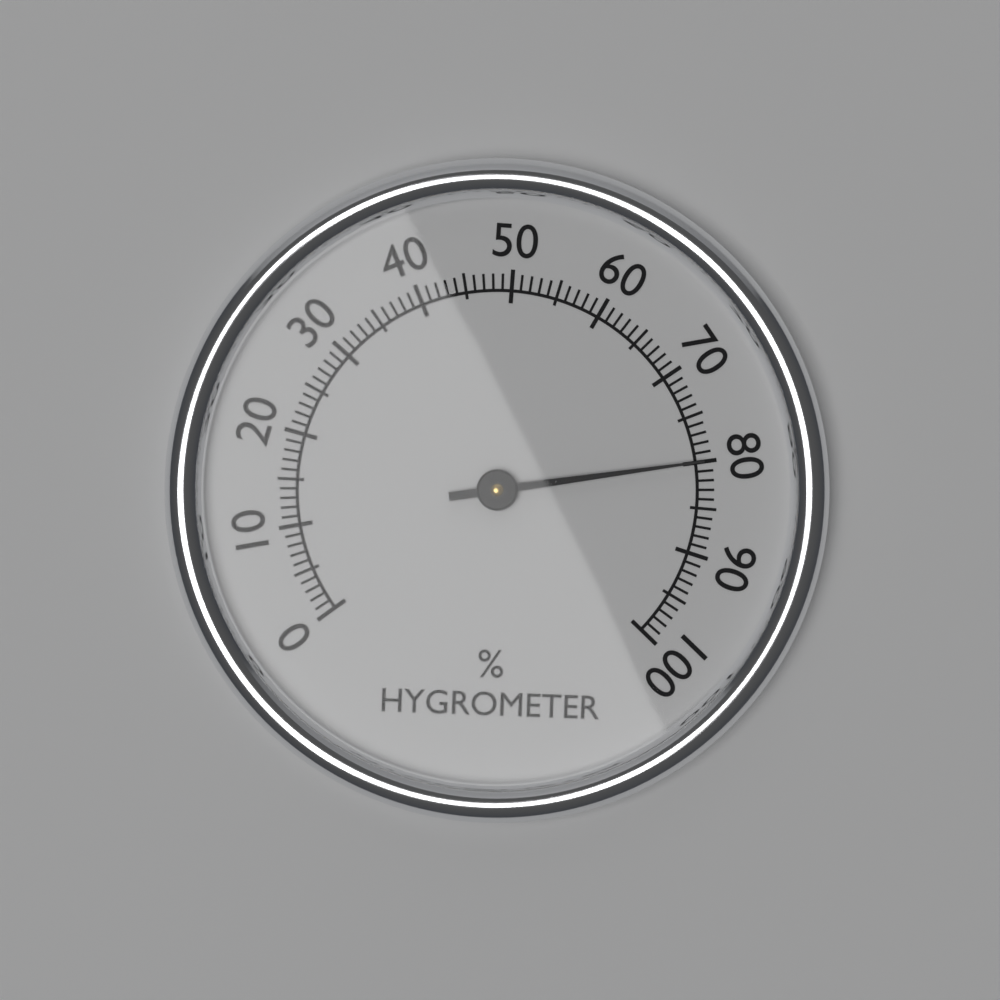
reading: 80 %
